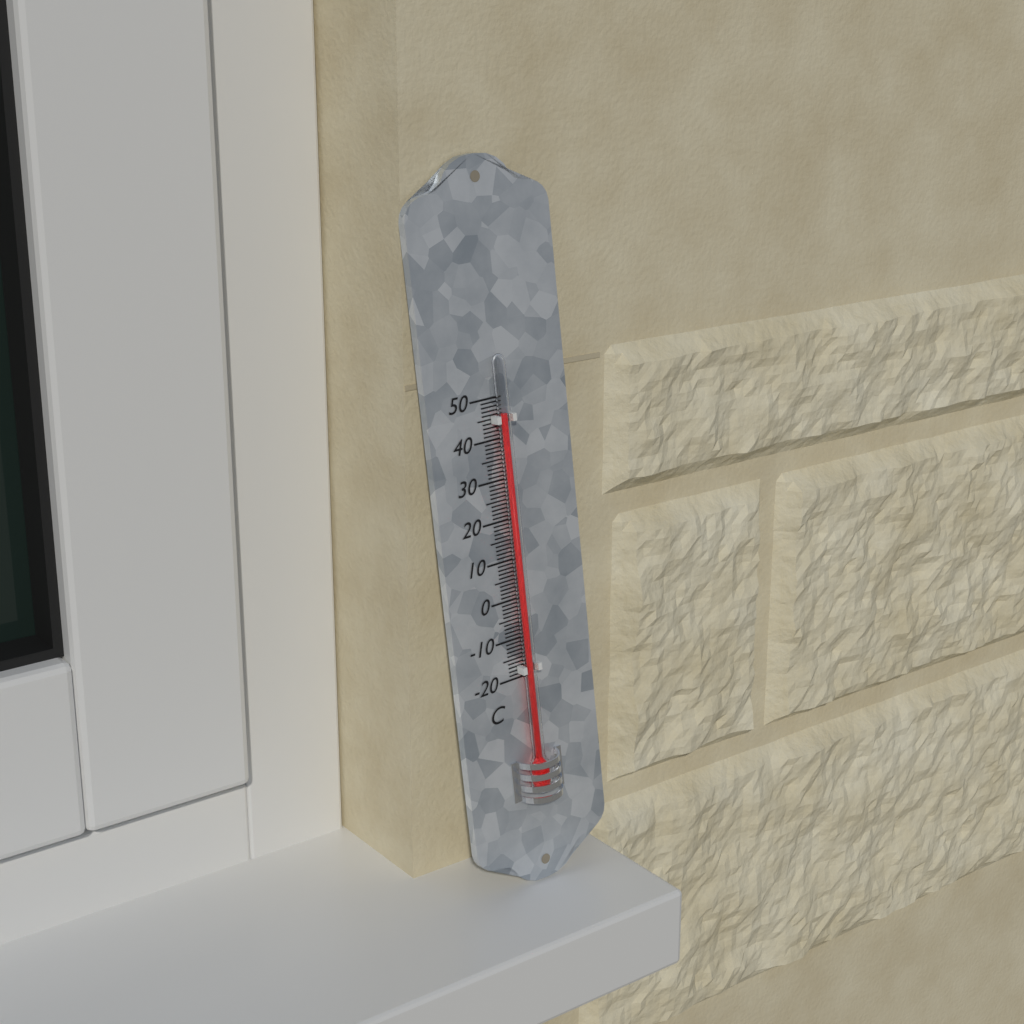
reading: 46 °C
